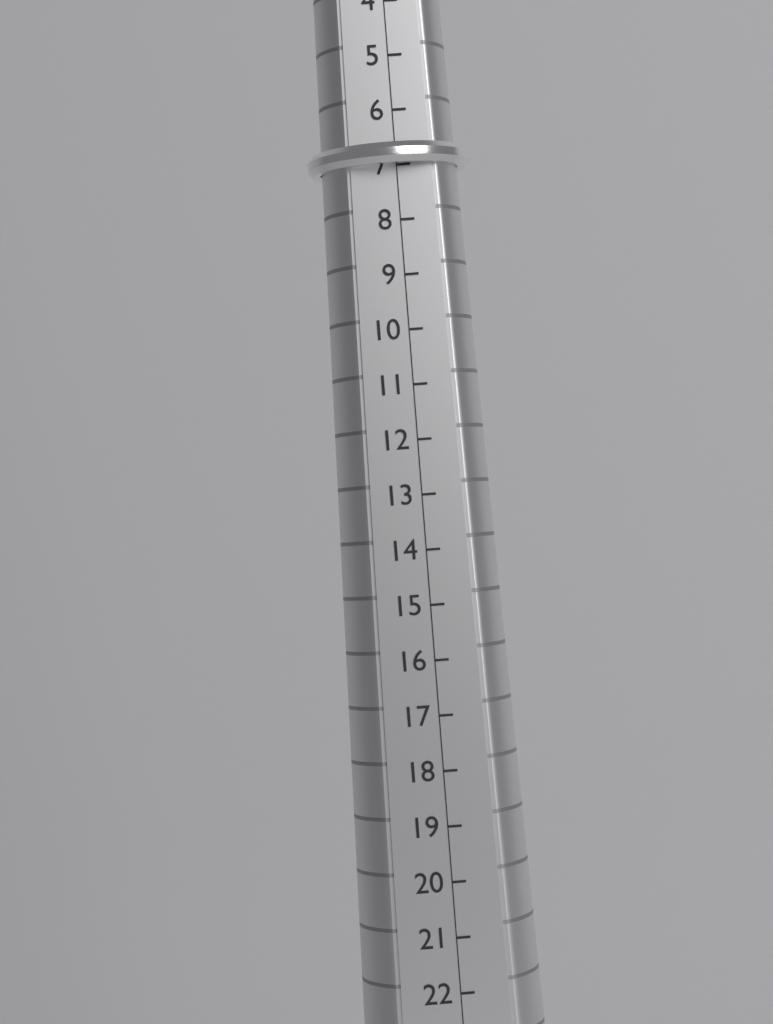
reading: 7 (no unit)
